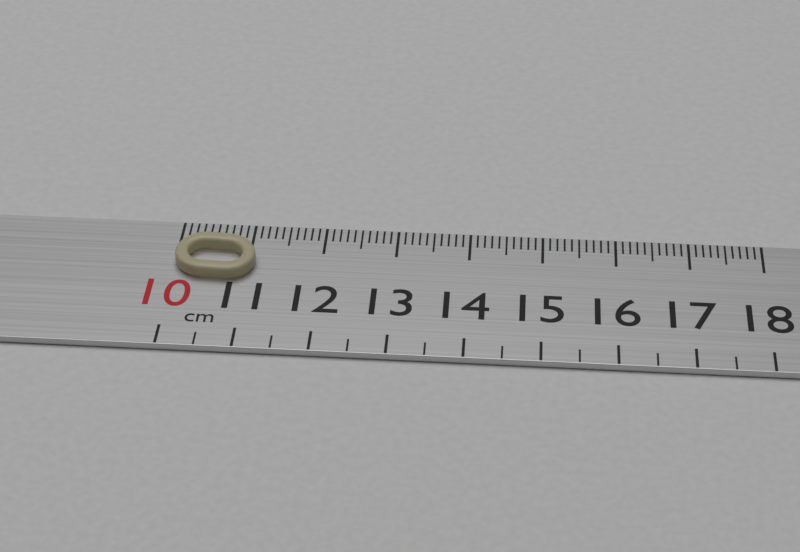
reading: 11.1 cm
